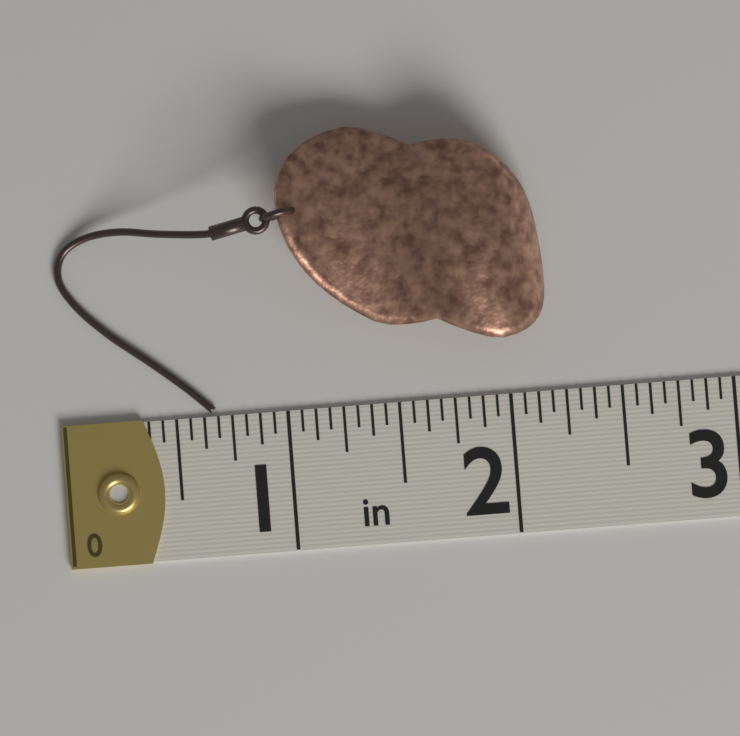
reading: 2.1875 in
